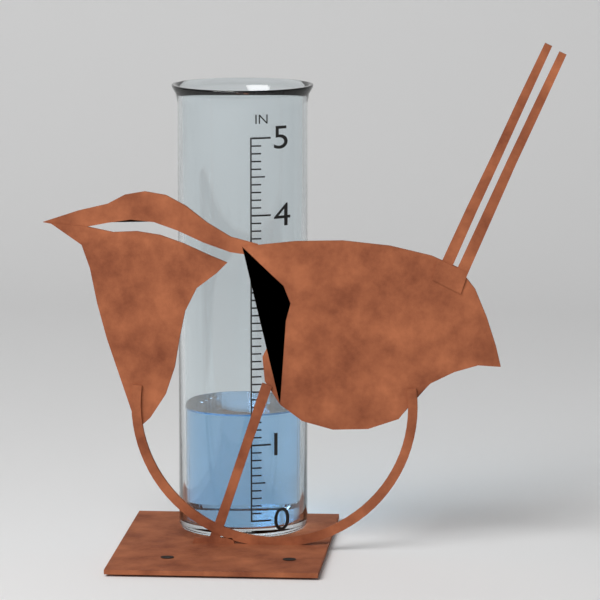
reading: 1.4 in
